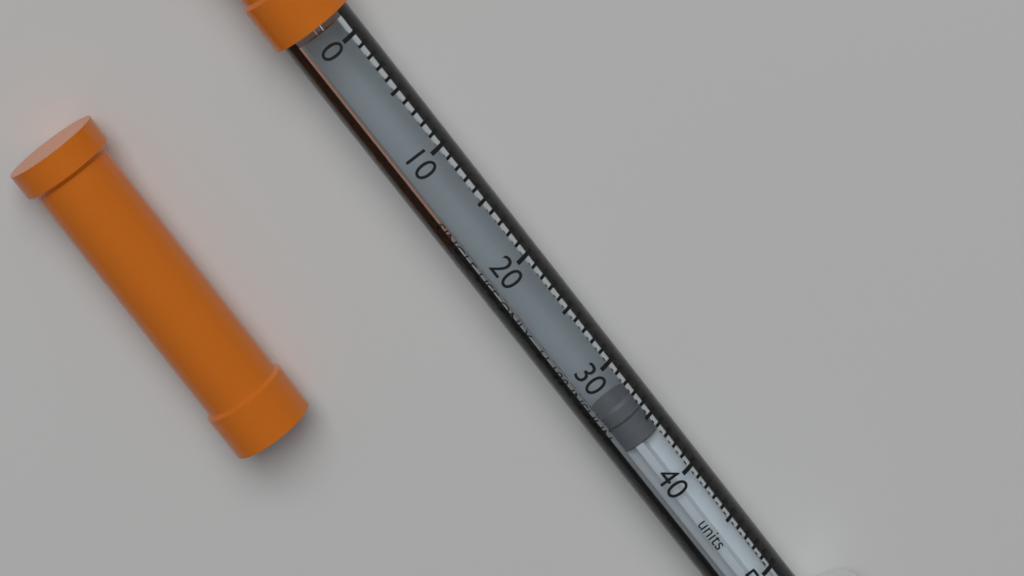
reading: 33 units
